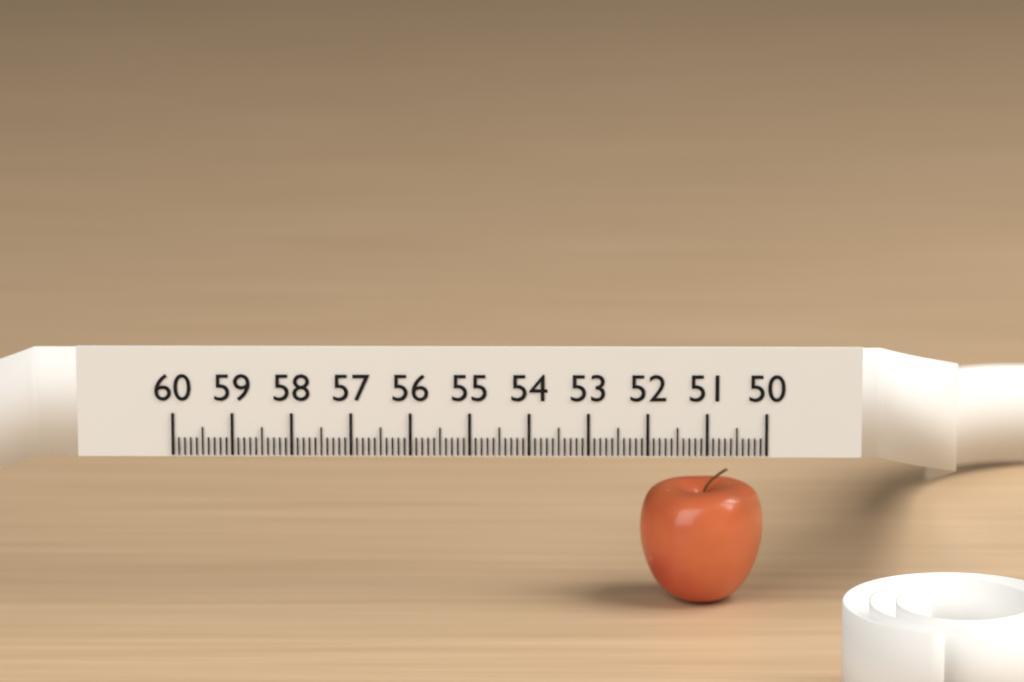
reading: 52.1 (no unit)
